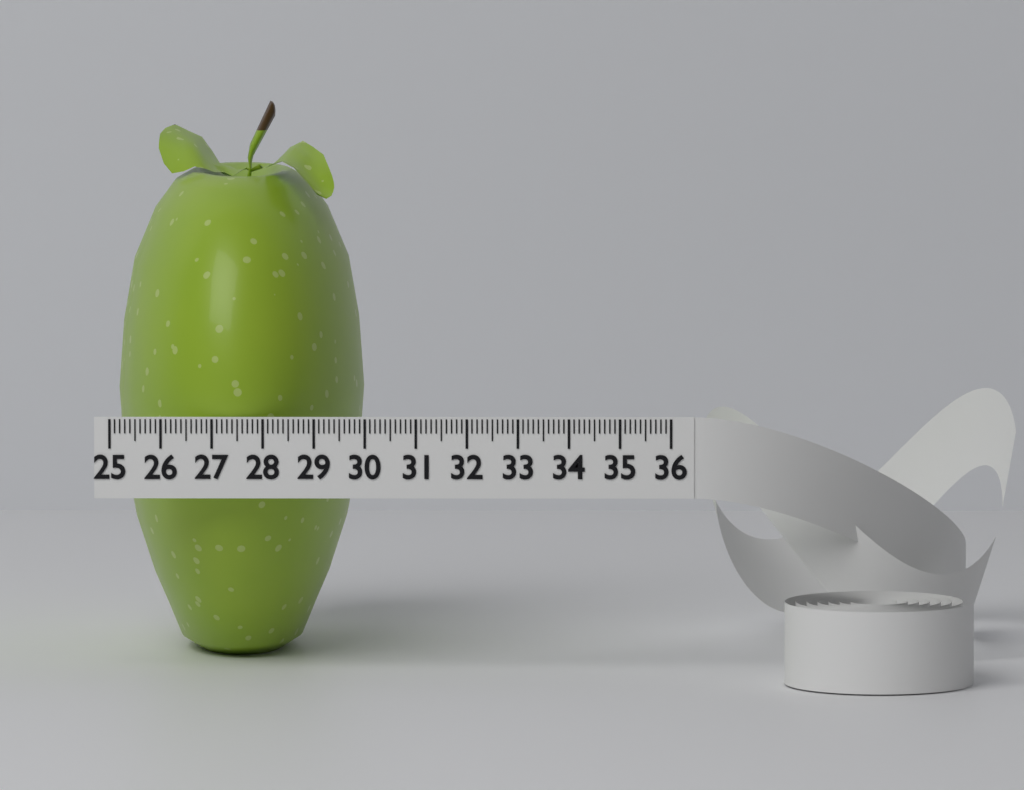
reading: 29.9 (no unit)
